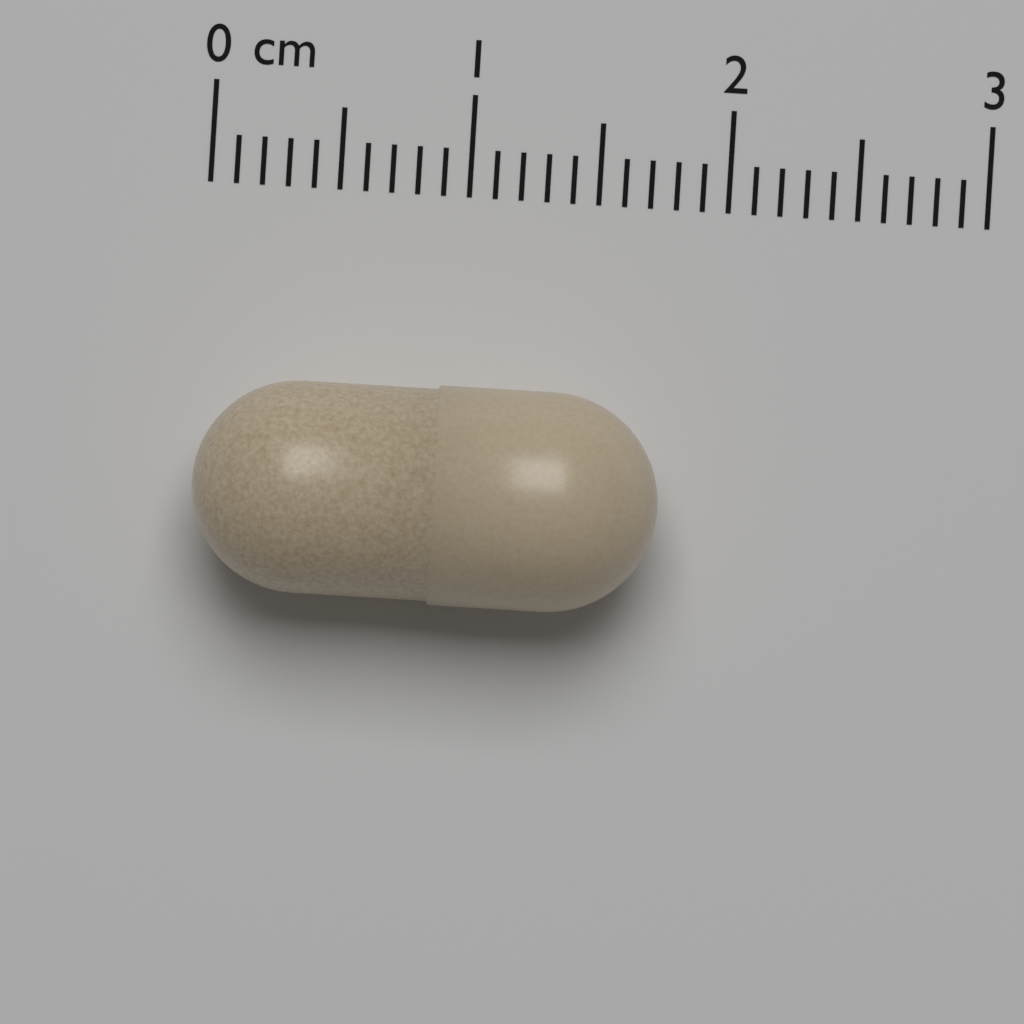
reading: 1.8 cm
